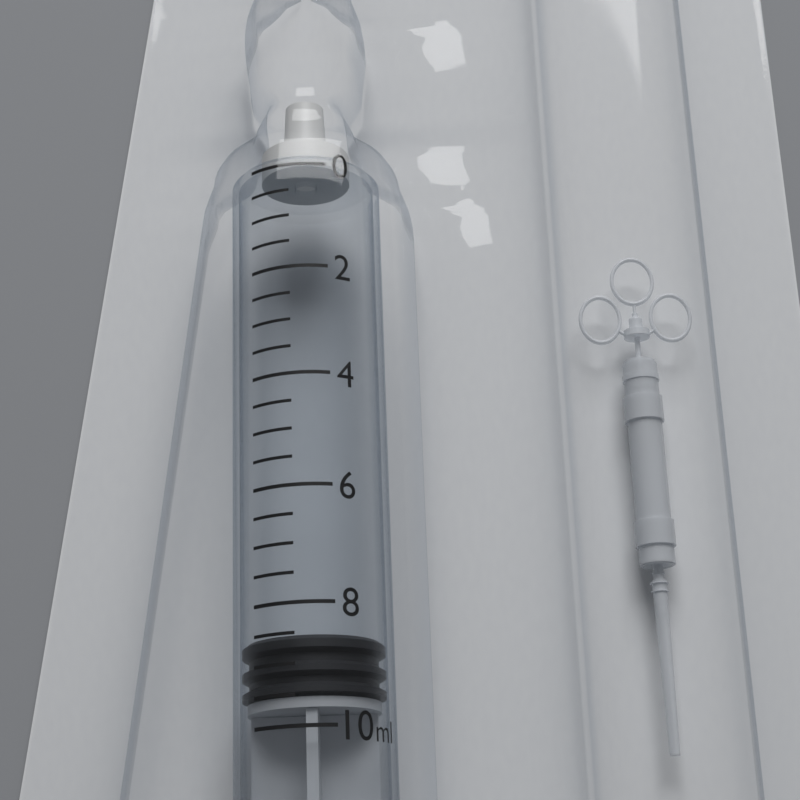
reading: 8.5 ml
